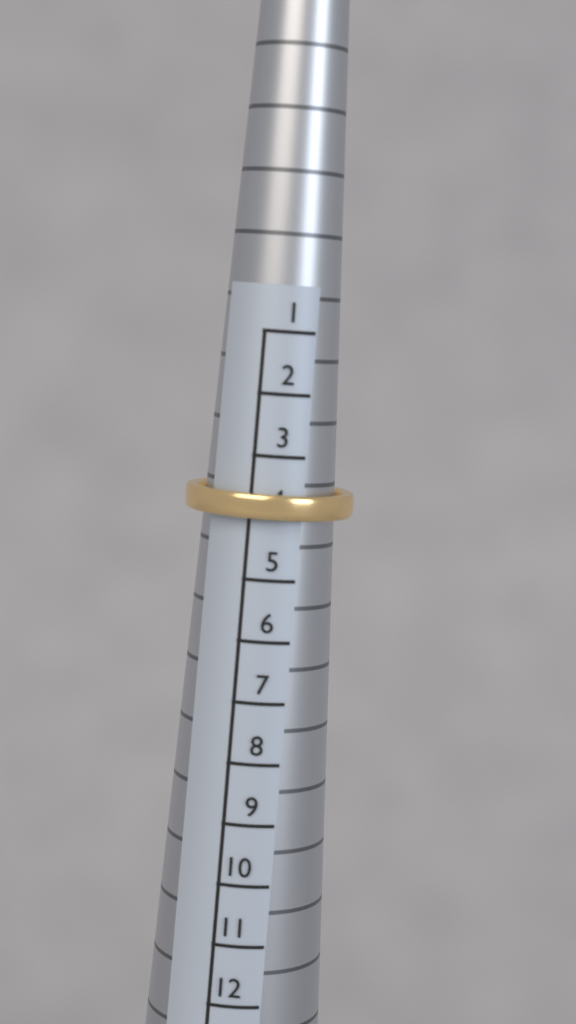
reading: 4 (no unit)
